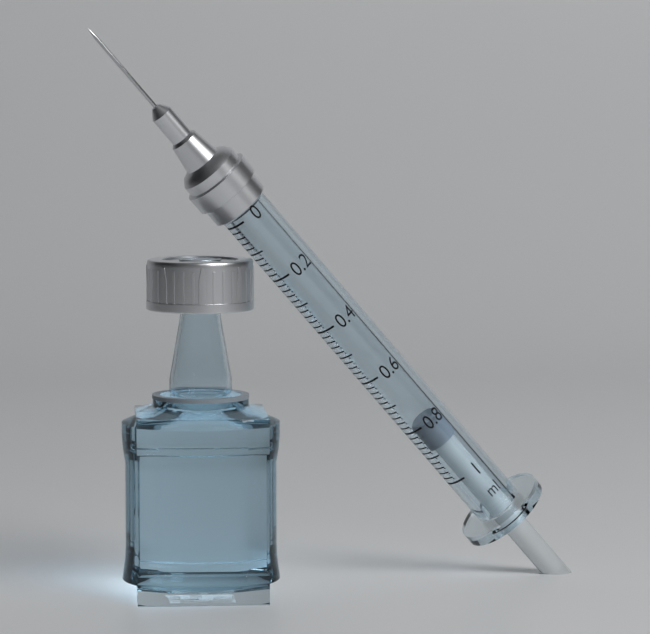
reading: 0.80 ml
